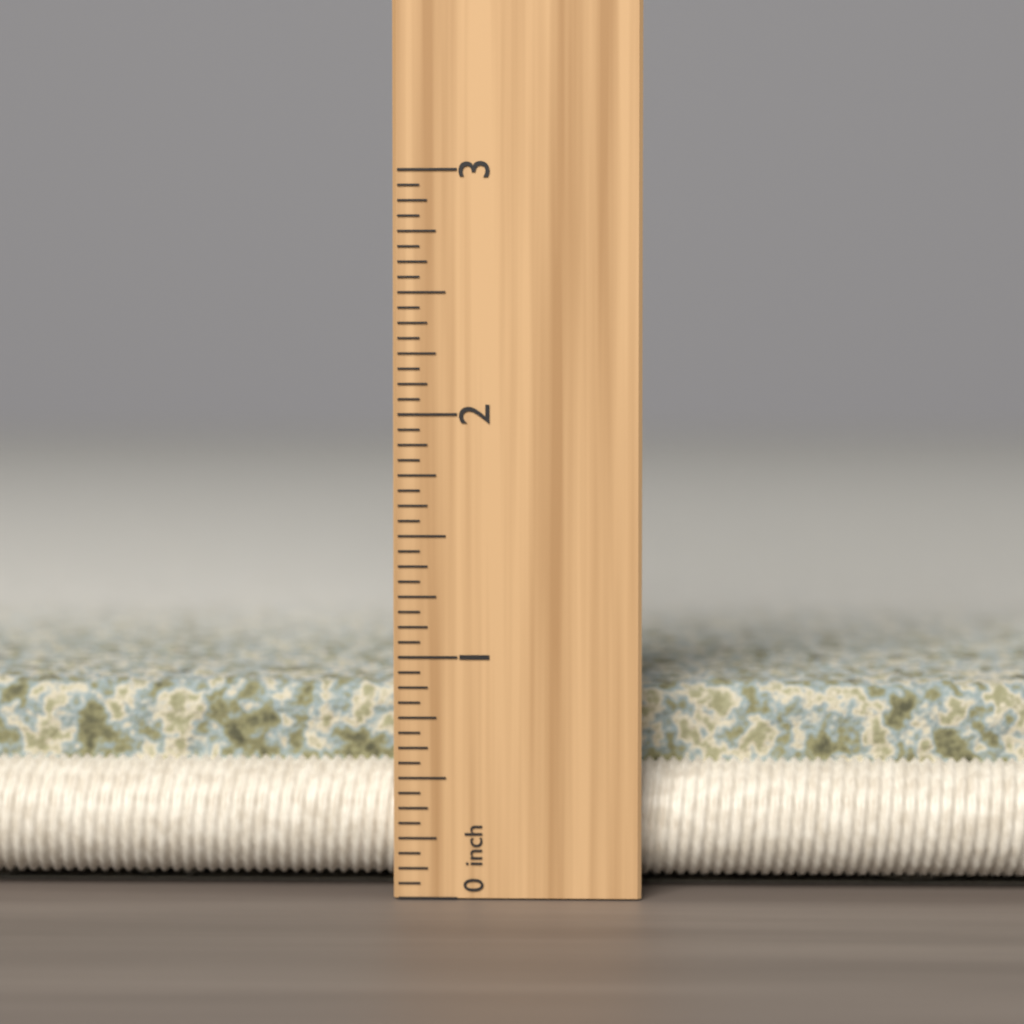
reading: 0.8750 inch
